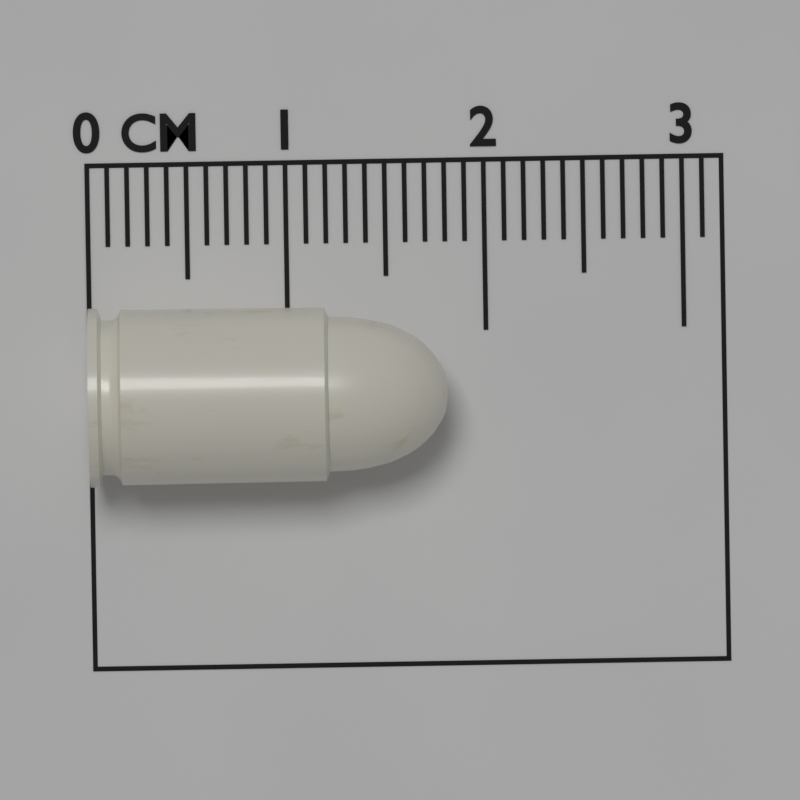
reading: 1.8 cm
